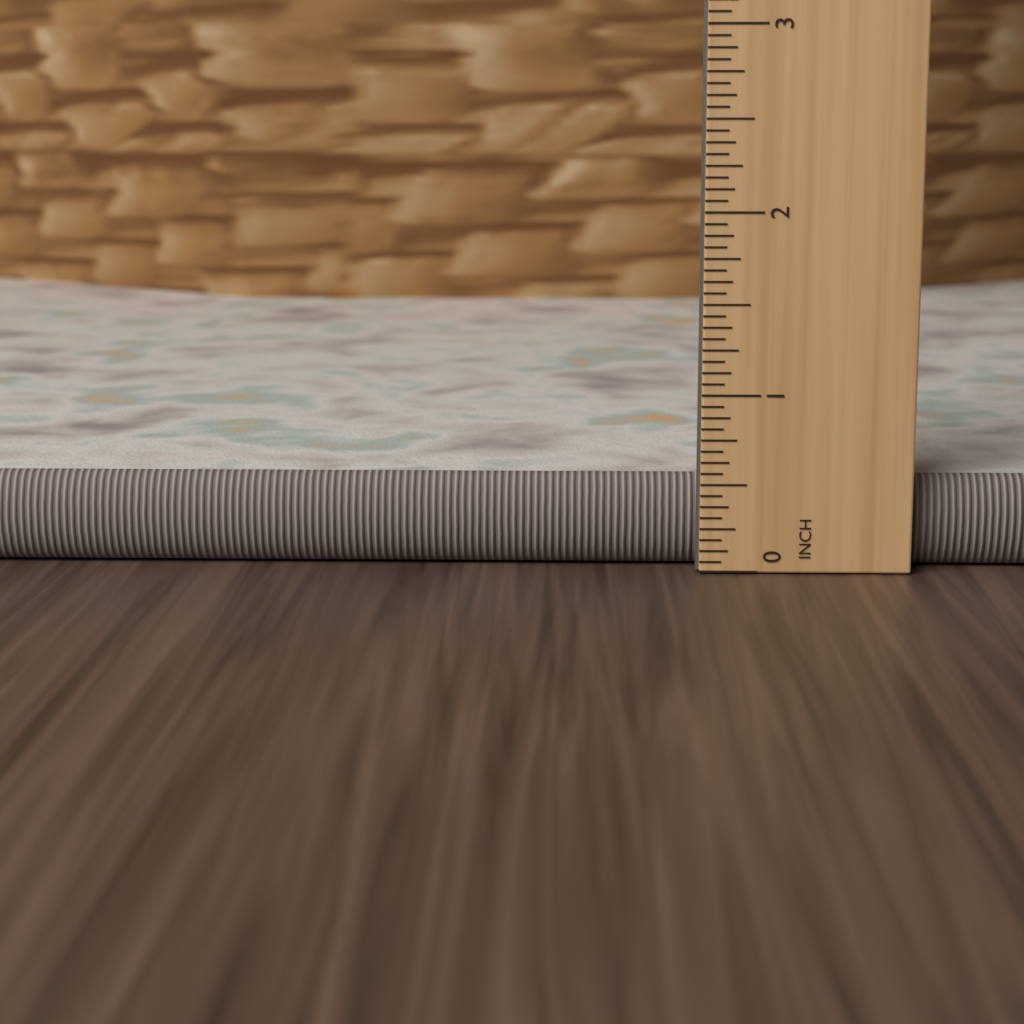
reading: 0.5625 inch
